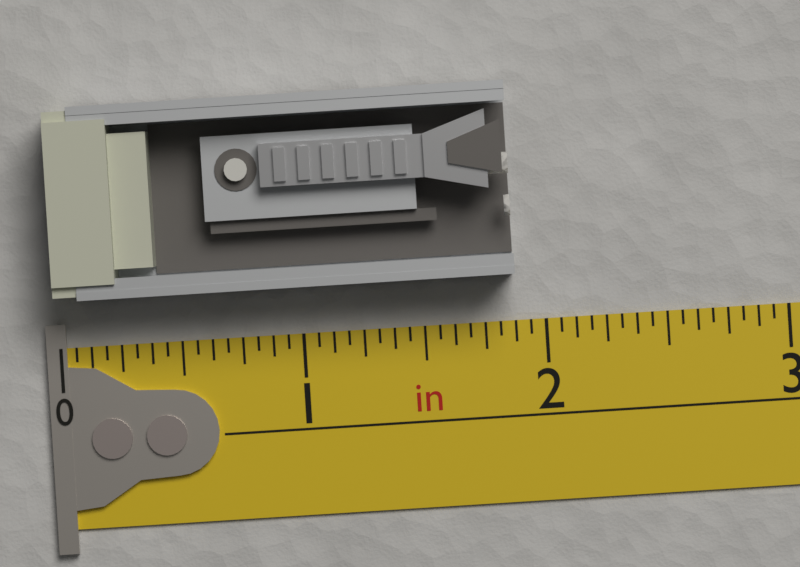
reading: 1.8750 in
